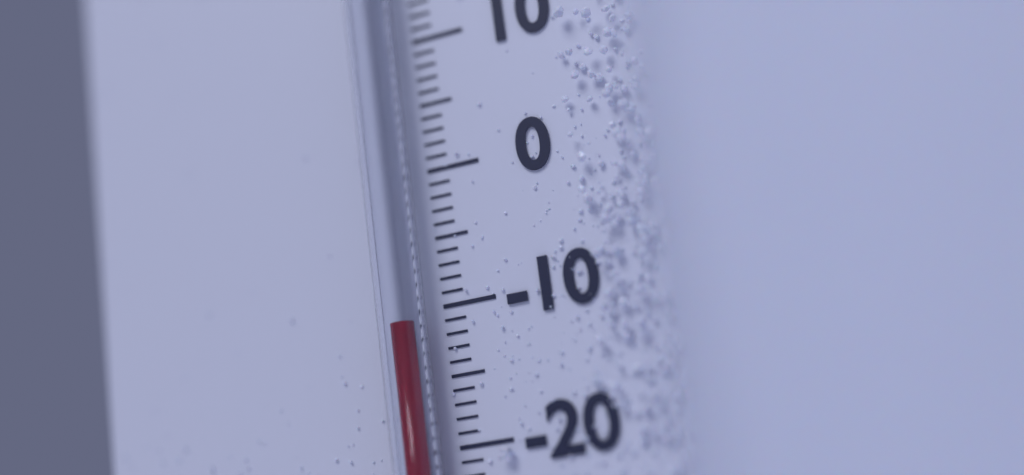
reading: -11 °C
